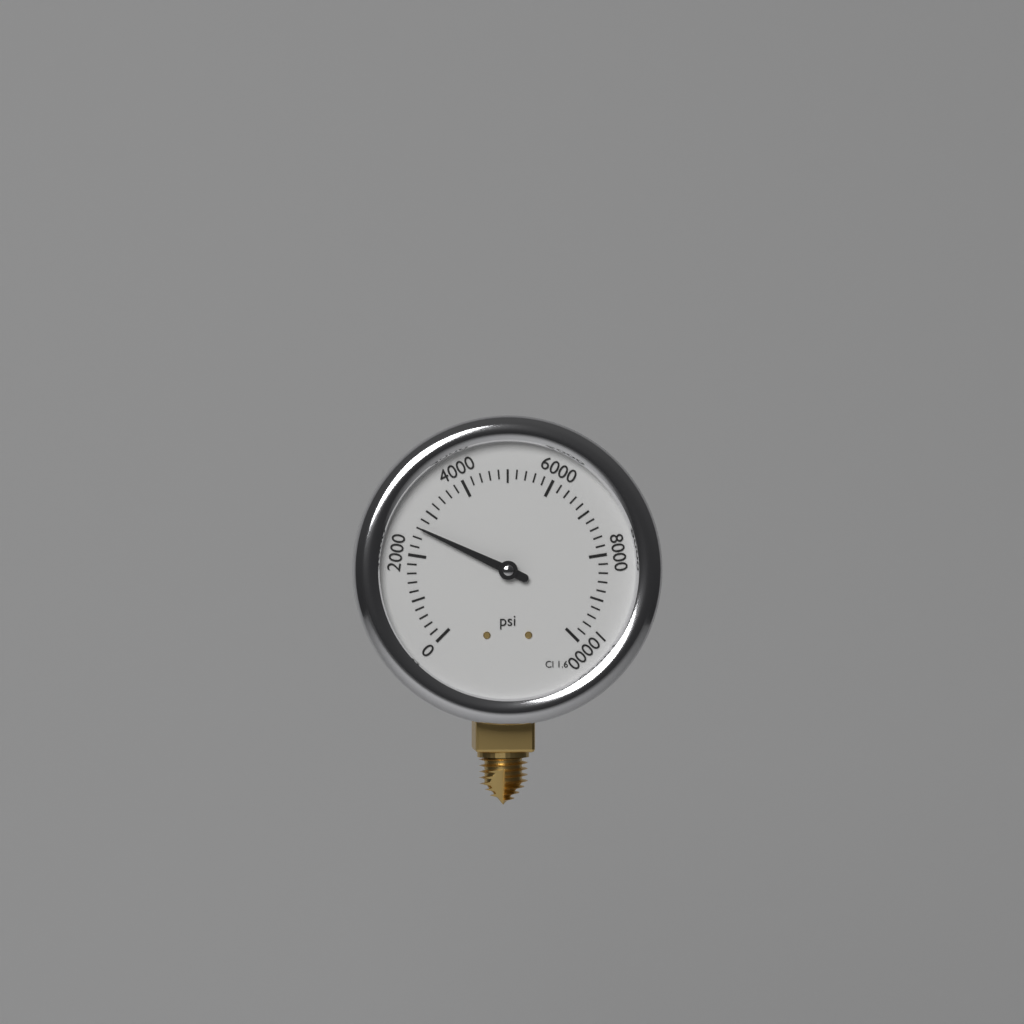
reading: 2600 psi
